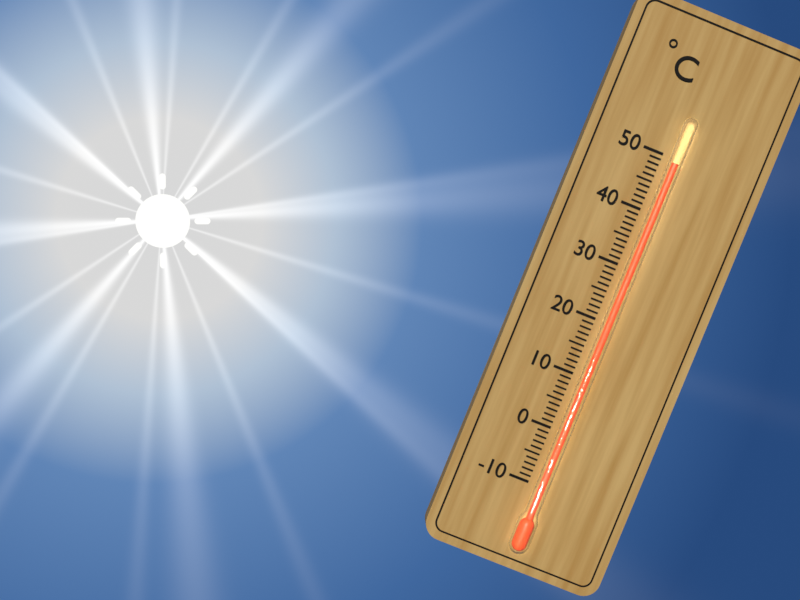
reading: 49 °C
